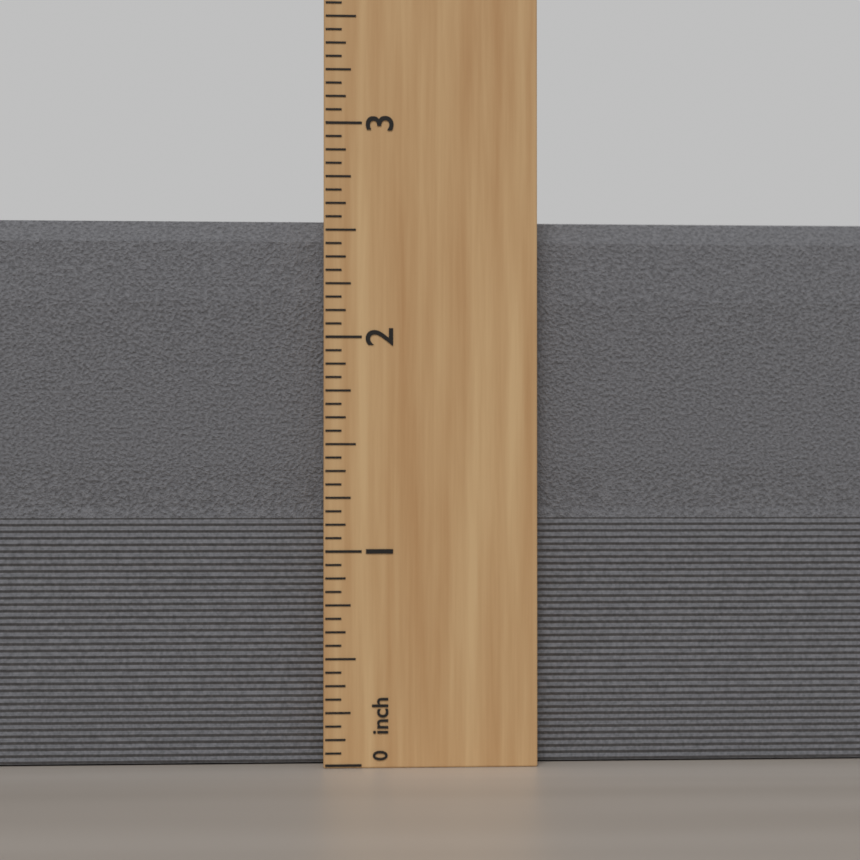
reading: 2.5625 inch
